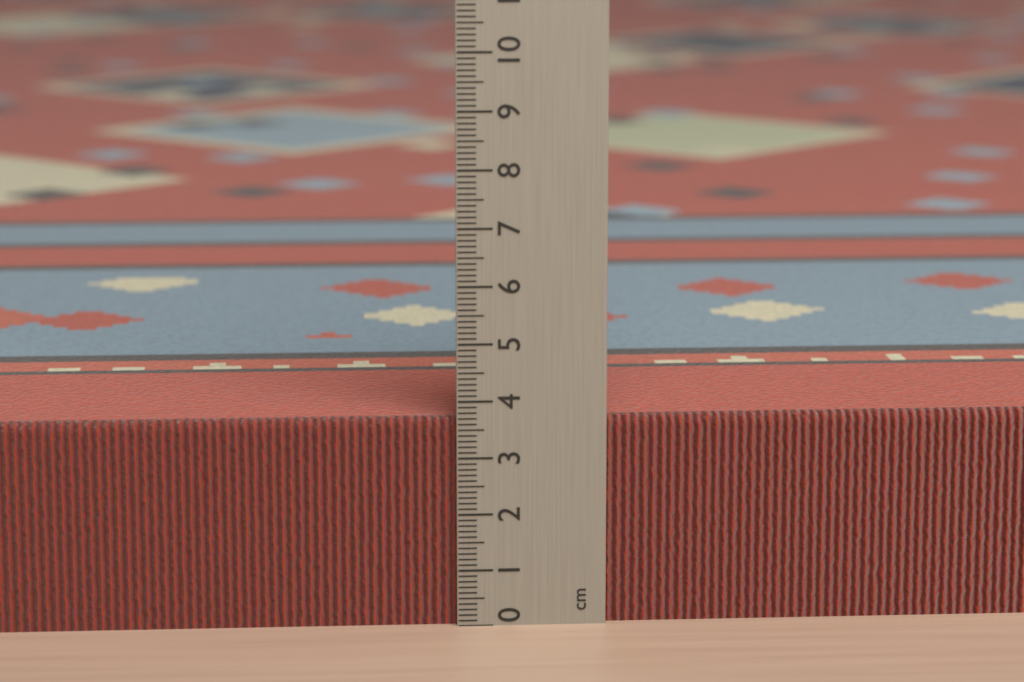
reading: 3.7 cm
